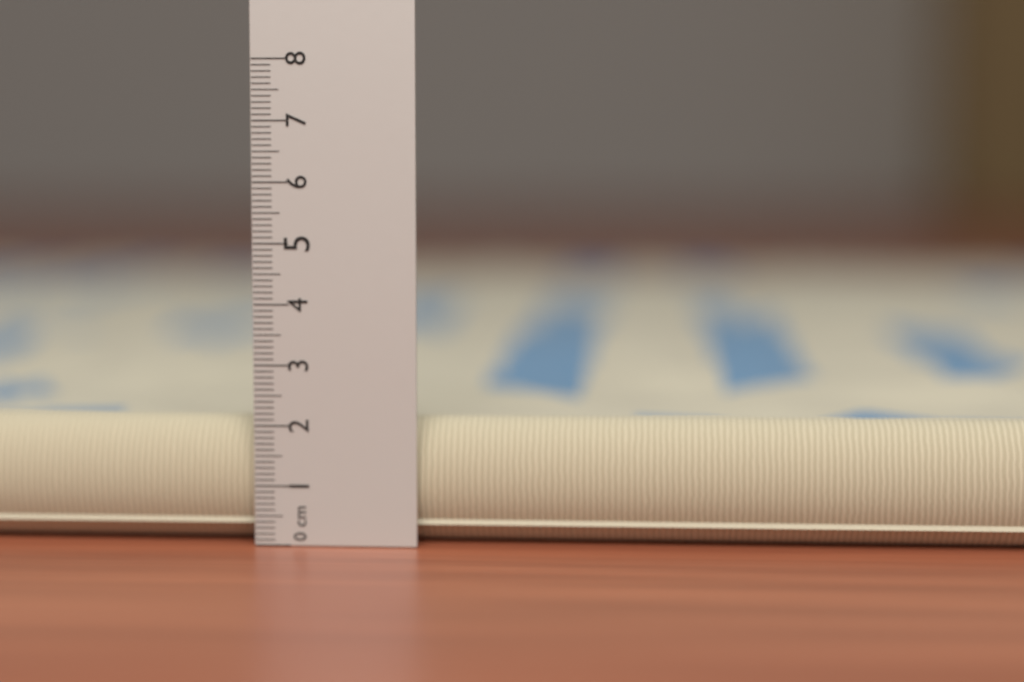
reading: 2.1 cm
